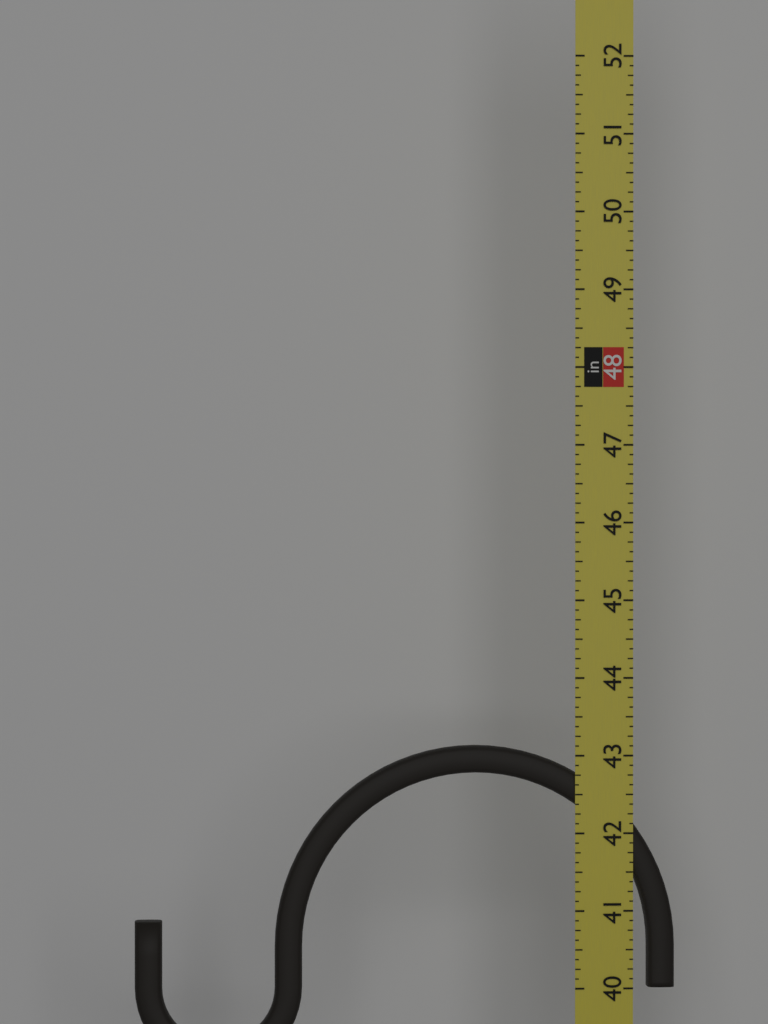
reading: 43.125 in
